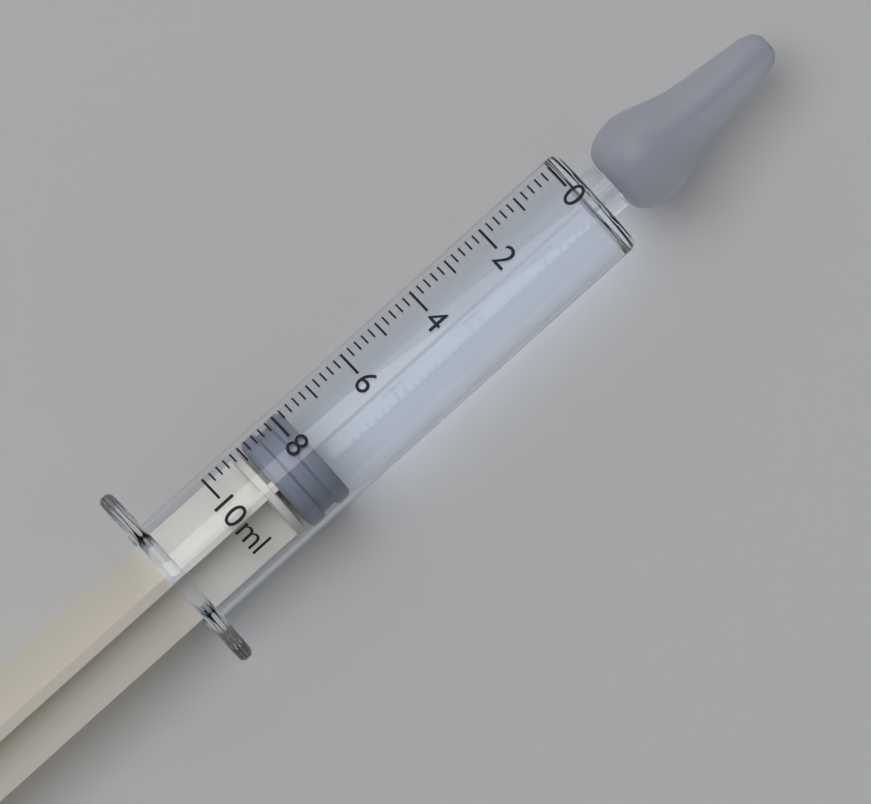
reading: 7.8 ml
